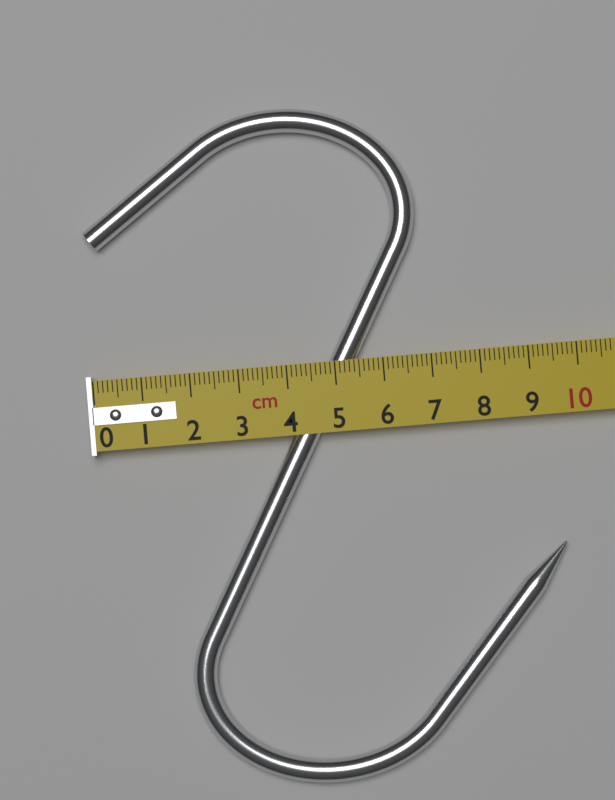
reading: 9.5 cm
